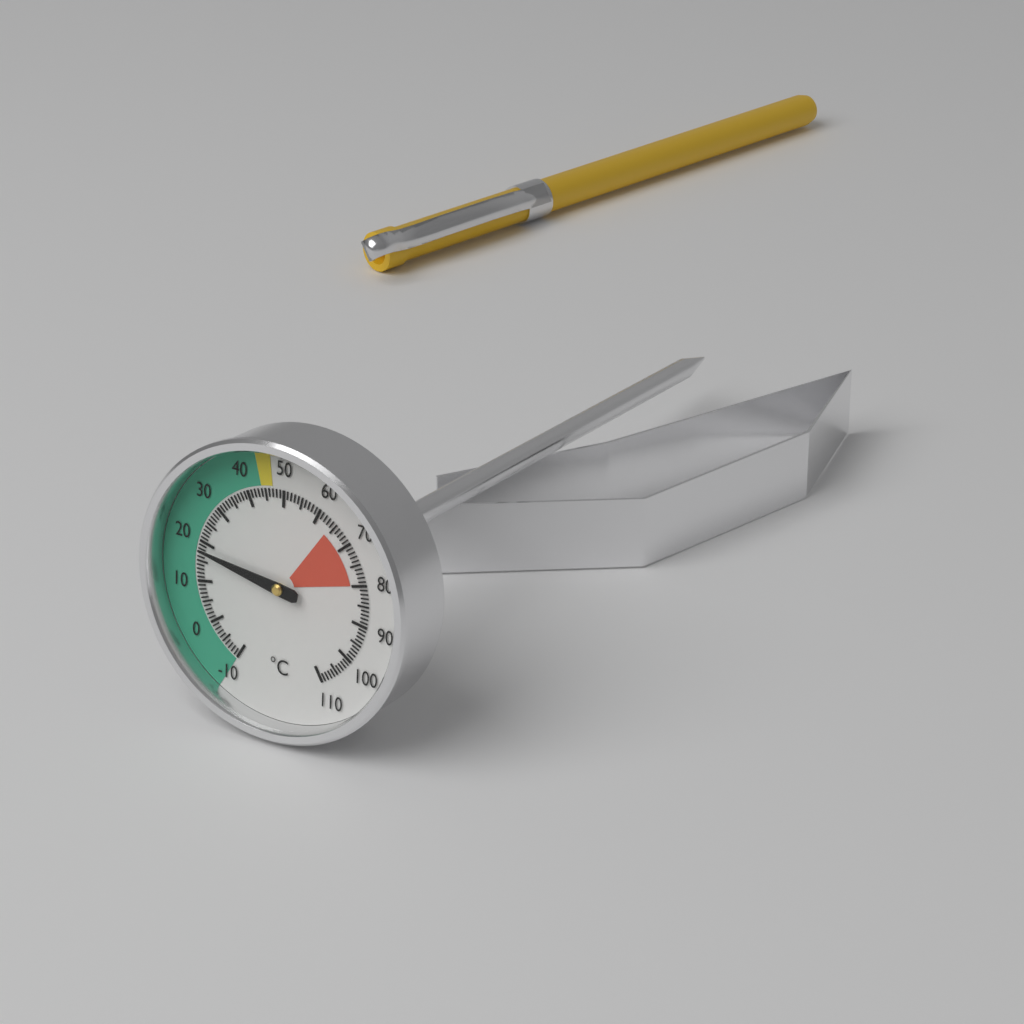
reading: 18 °C
